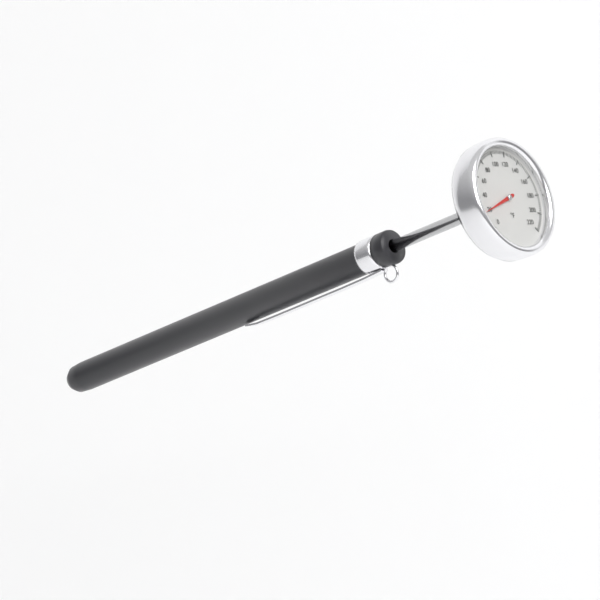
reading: 20 °F
